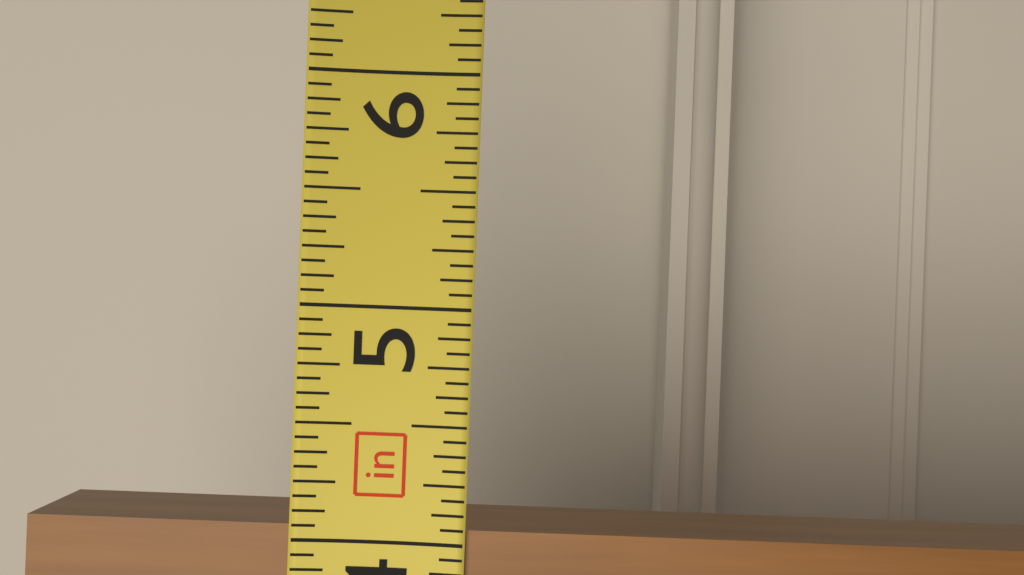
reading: 4.0625 in
